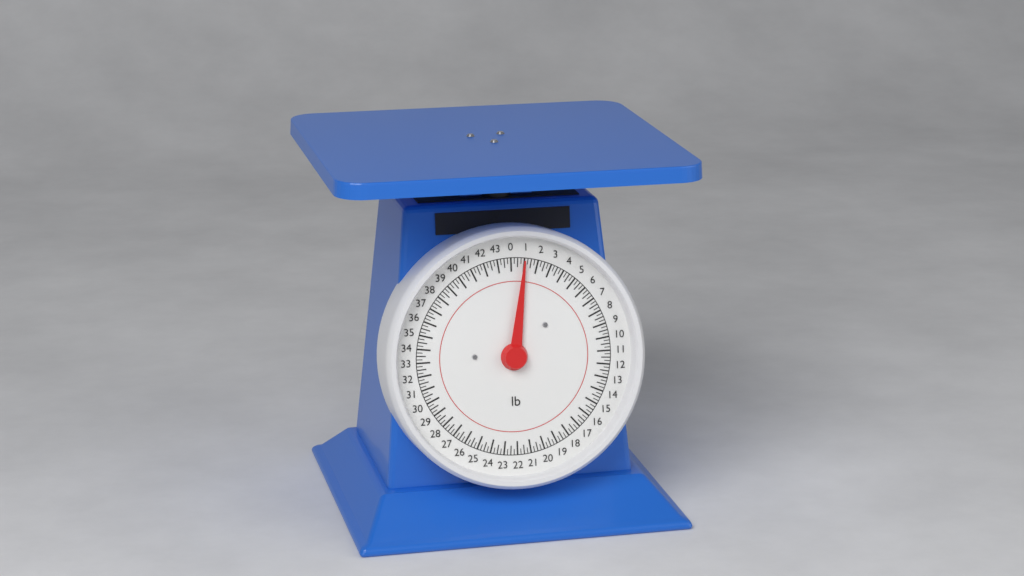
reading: 1.00 lb
